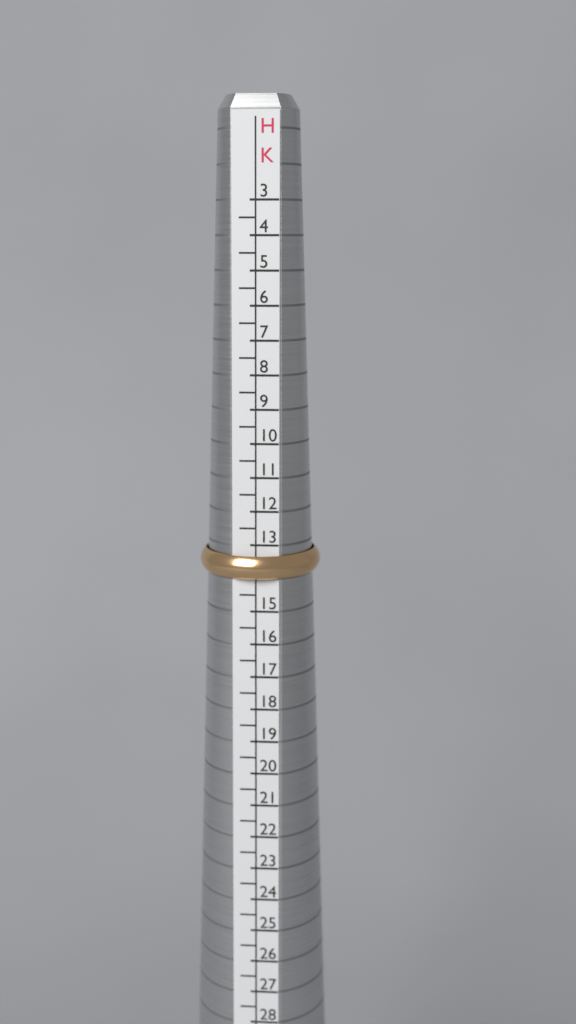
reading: 14.0 HK
